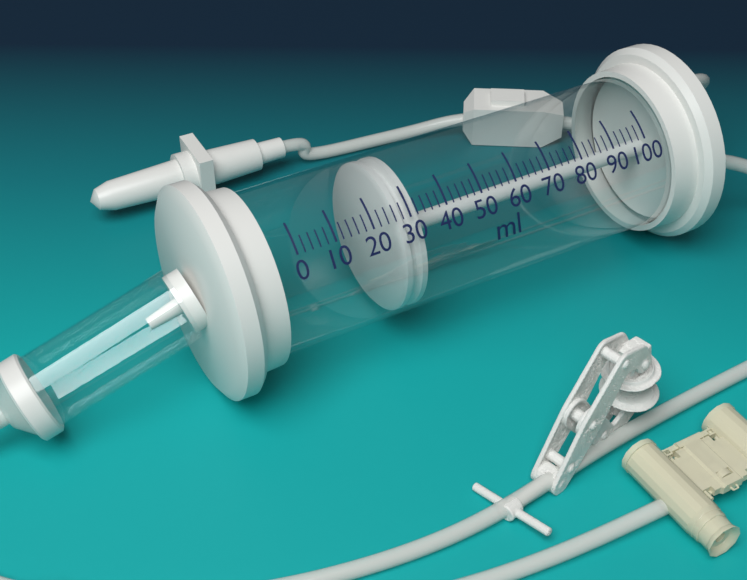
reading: 26 ml
